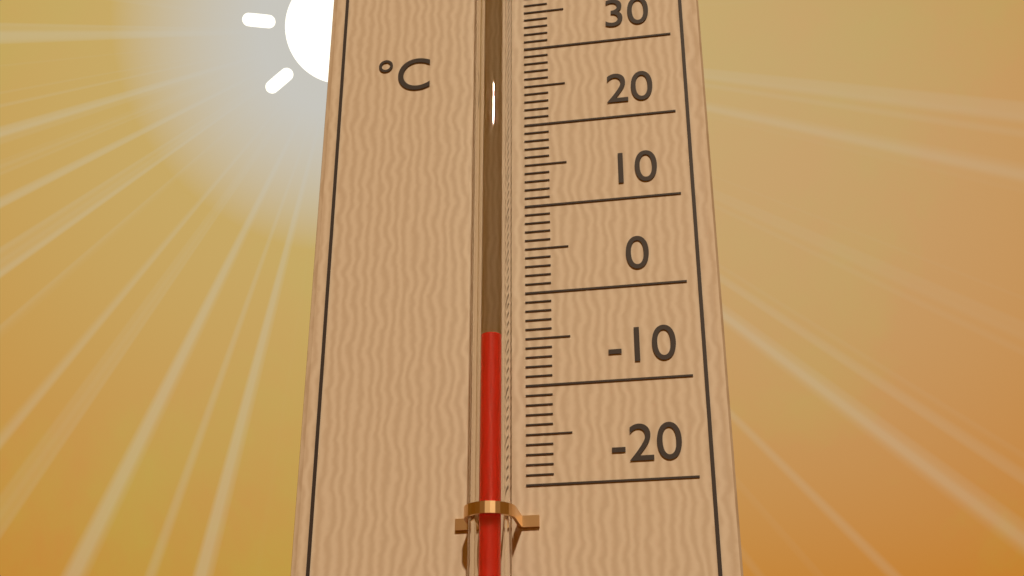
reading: -6 °C
